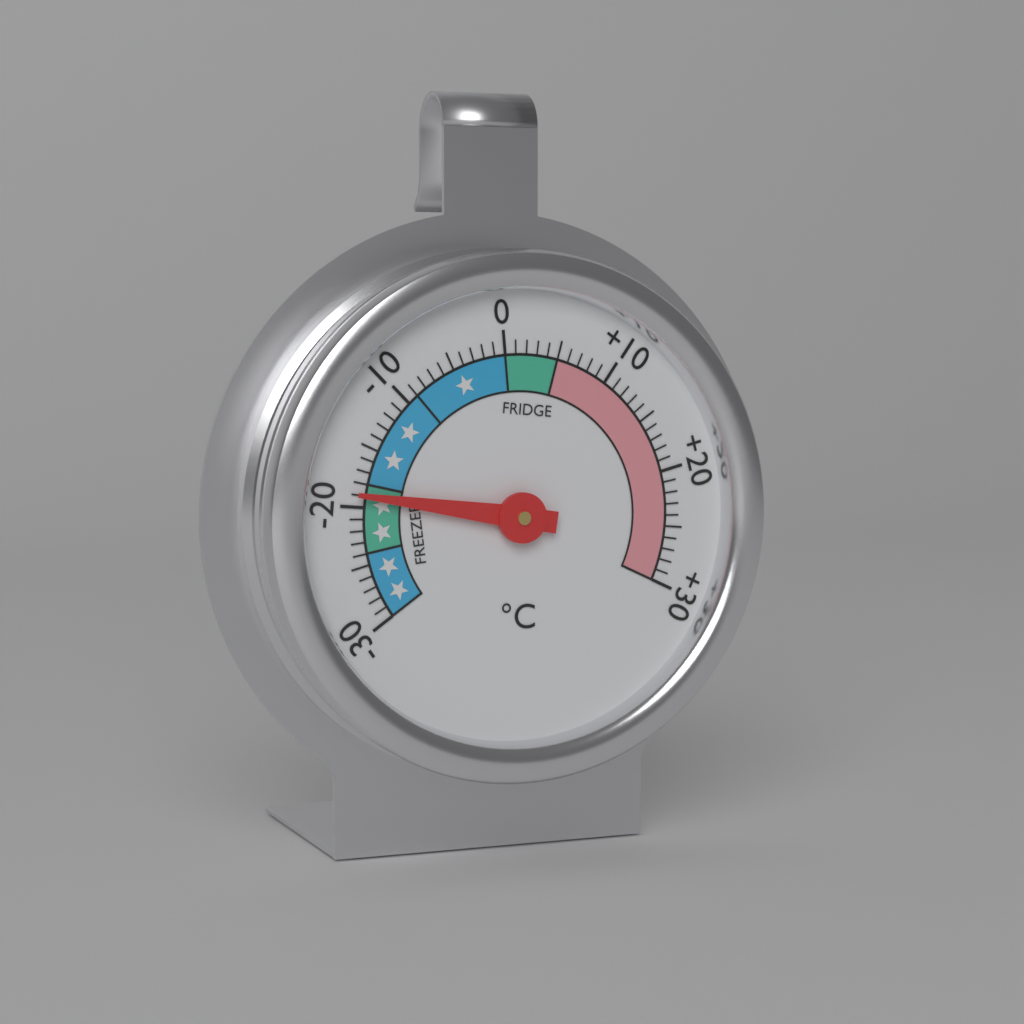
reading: -19 °C
